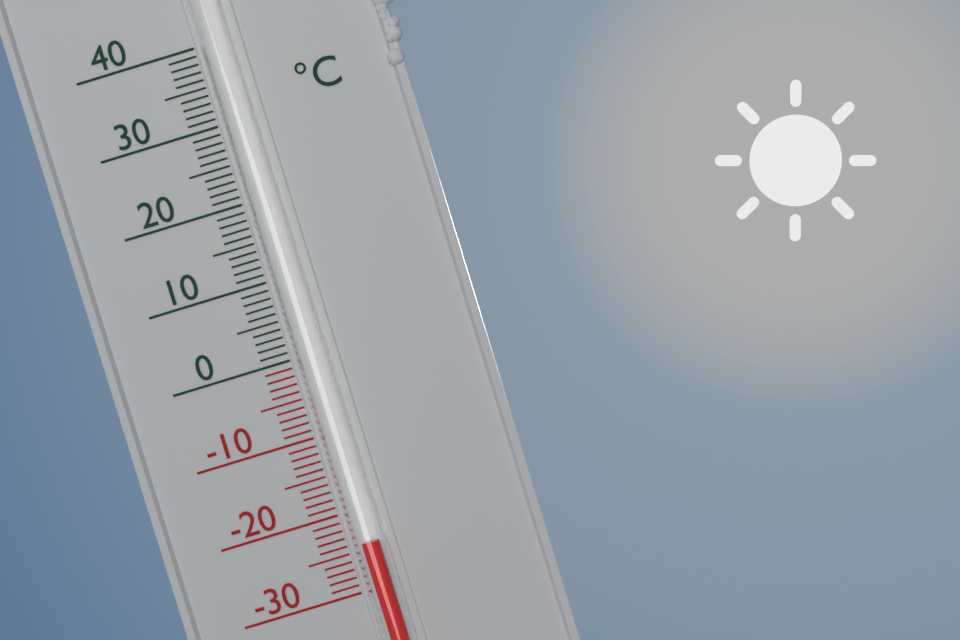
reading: -24 °C
